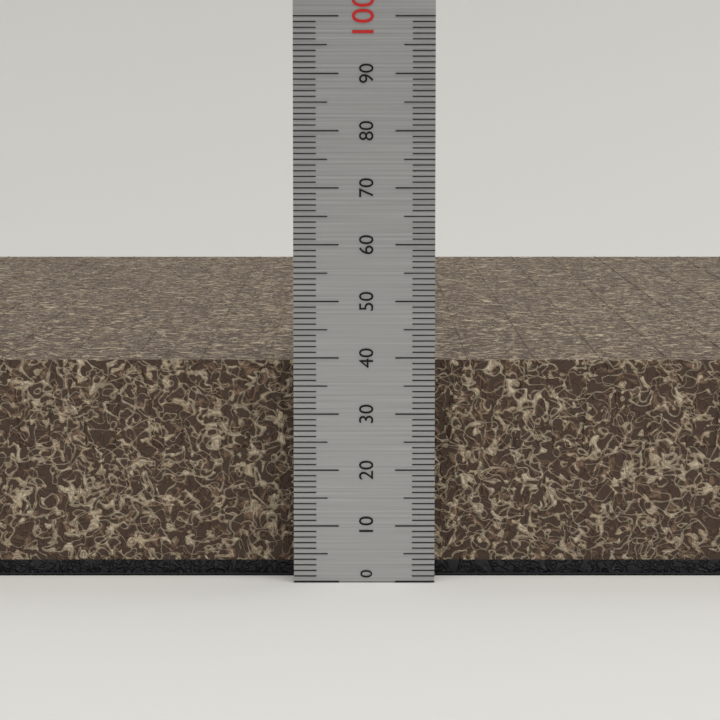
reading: 39 (no unit)
